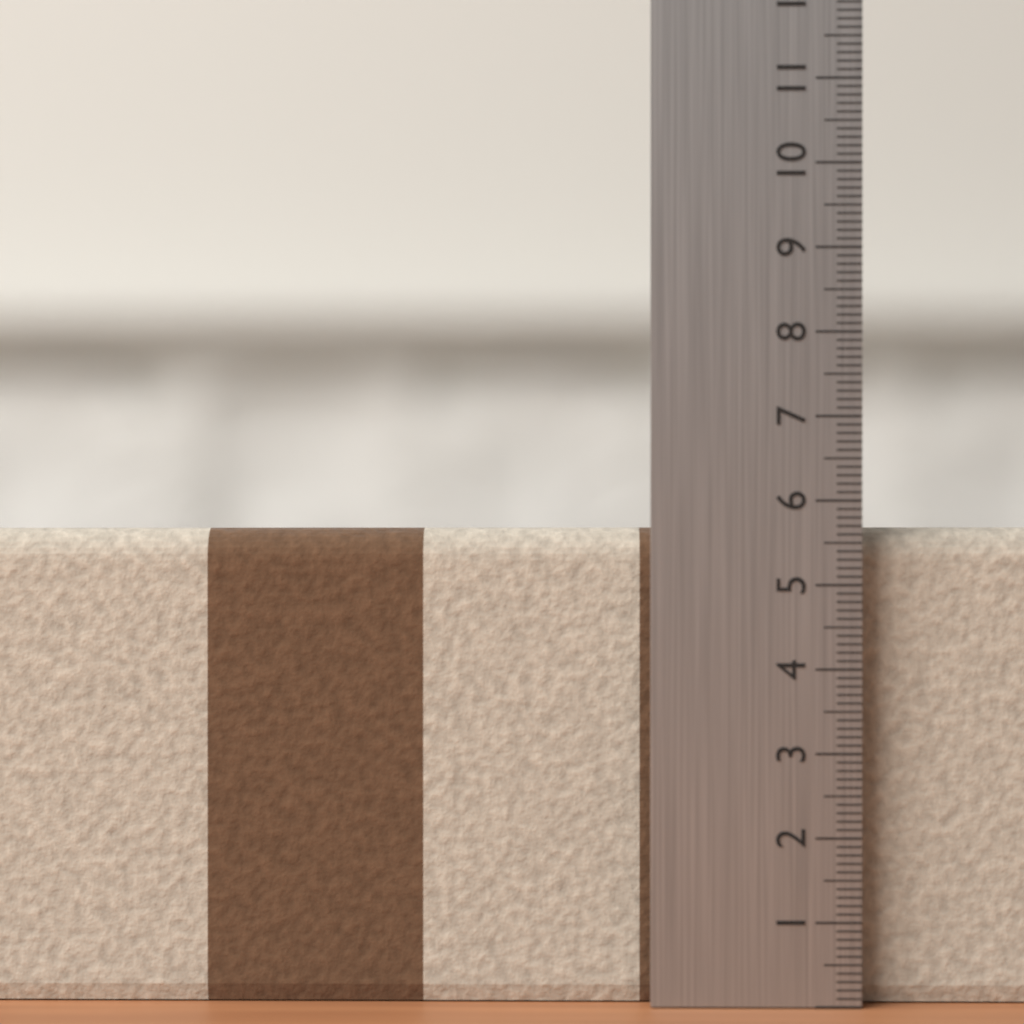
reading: 5.7 (no unit)
